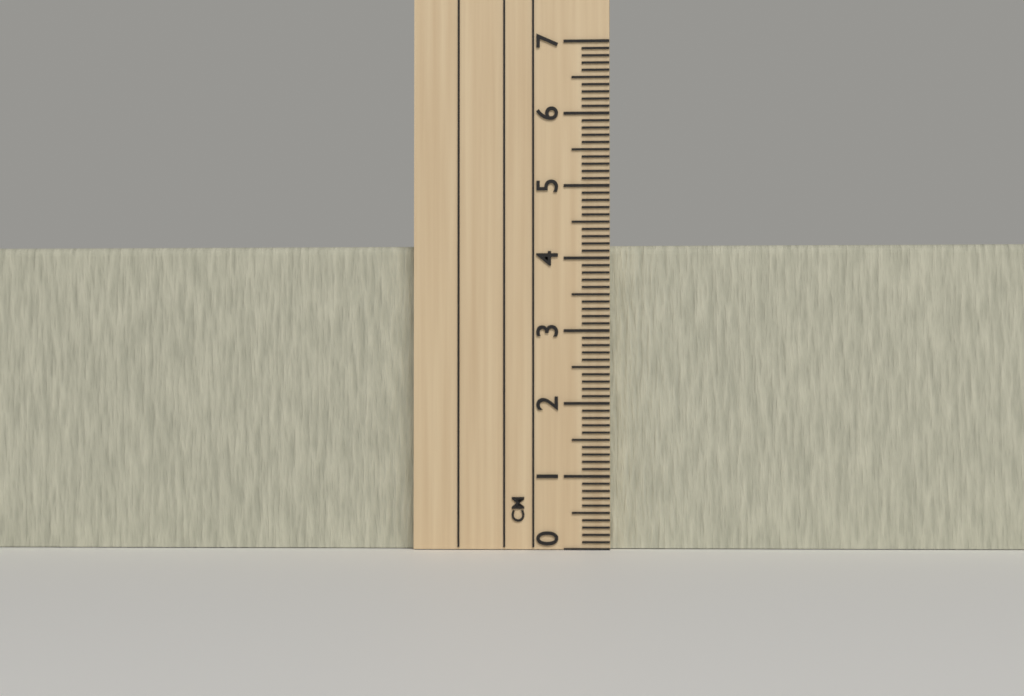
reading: 4.2 cm
